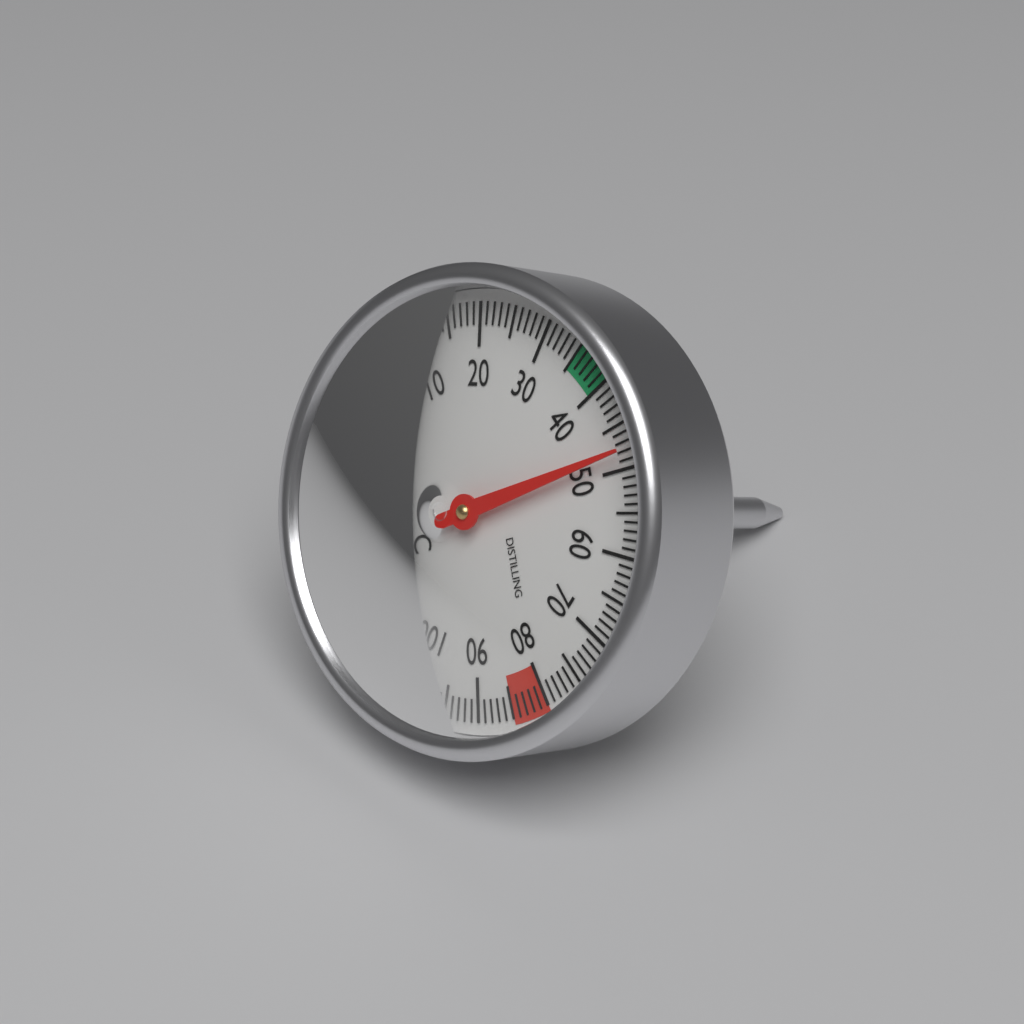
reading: 48 °C
